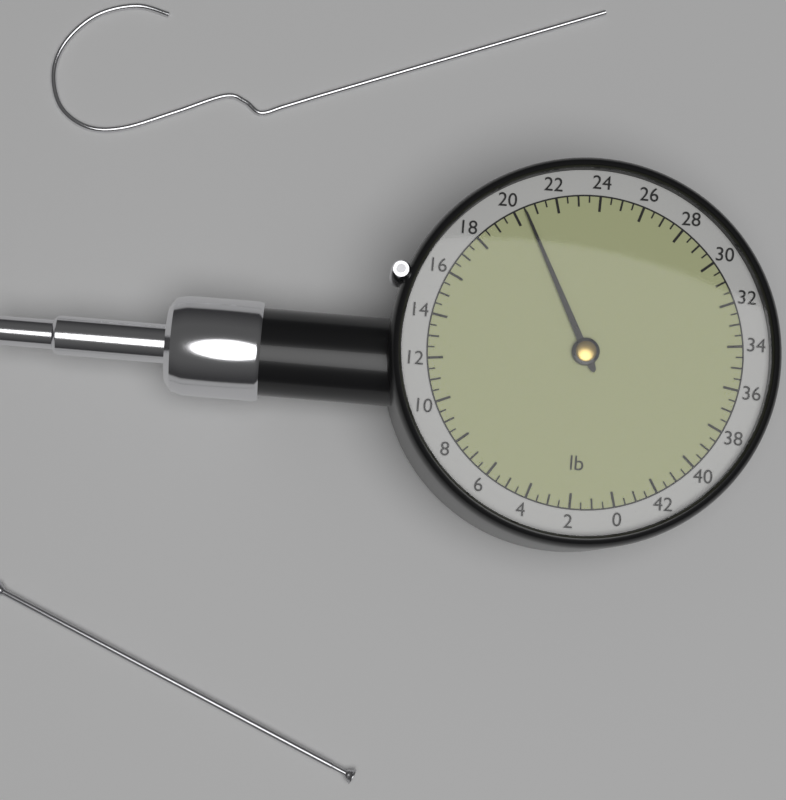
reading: 20.5 lb
